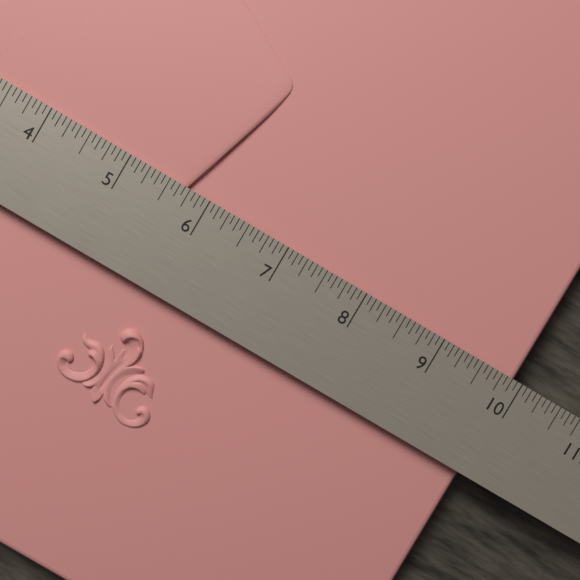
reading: 9.9375 in
